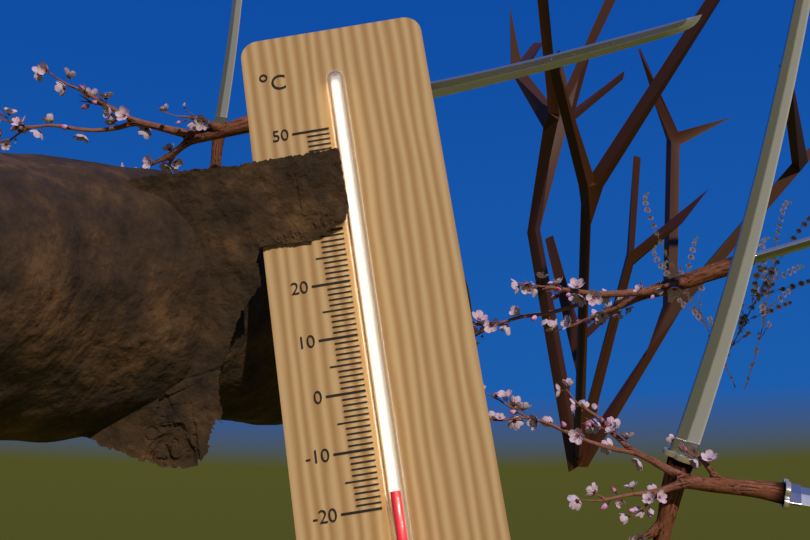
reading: -18 °C
